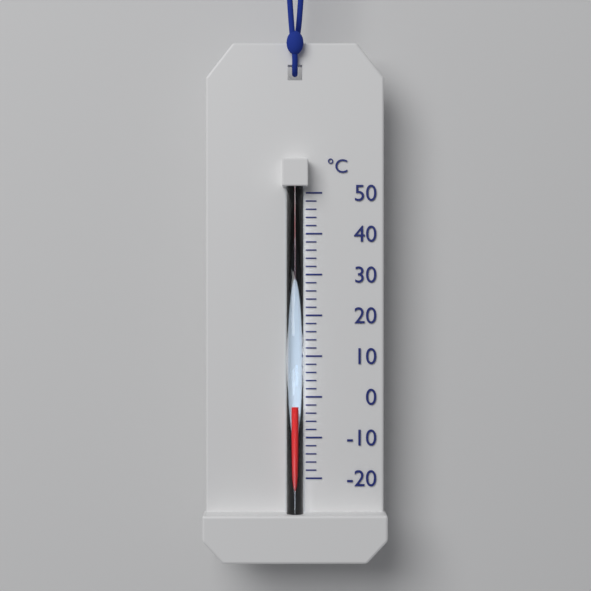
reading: -2 °C
